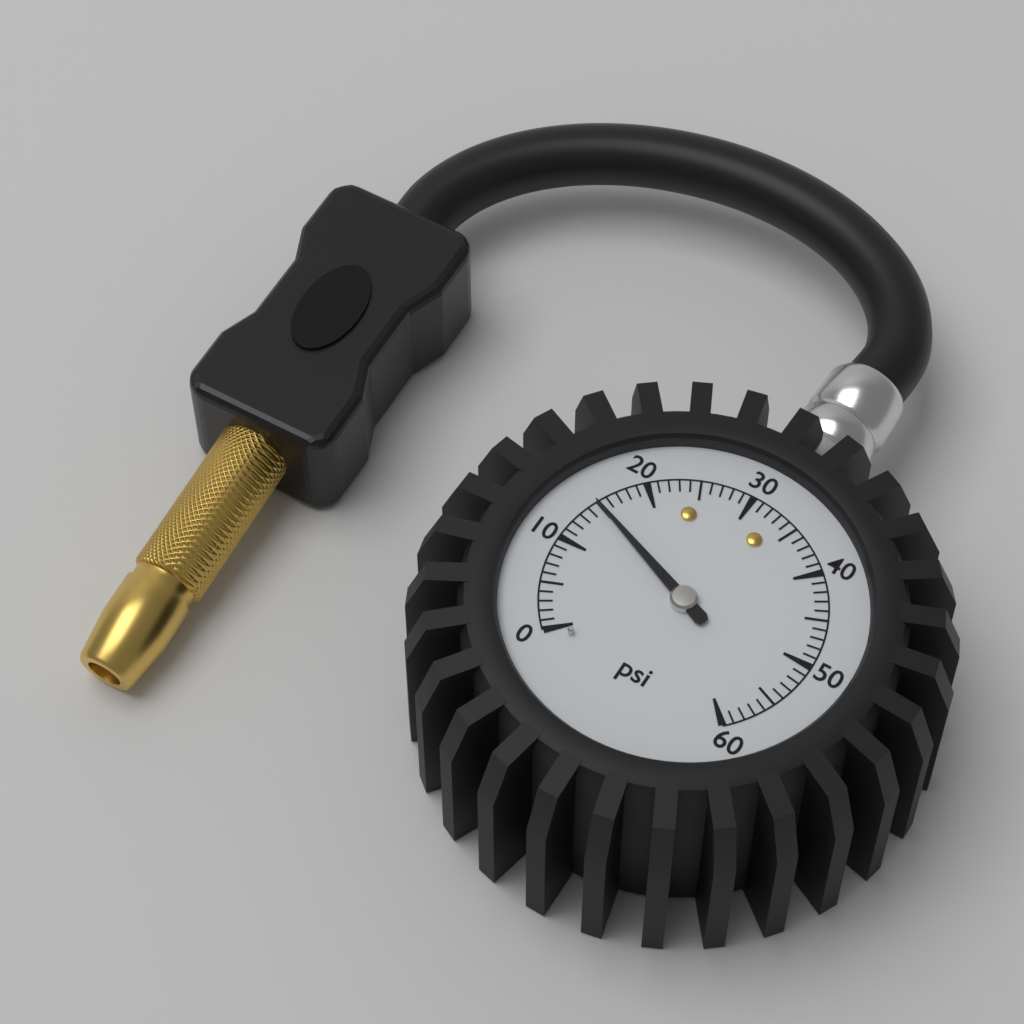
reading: 15 psi
